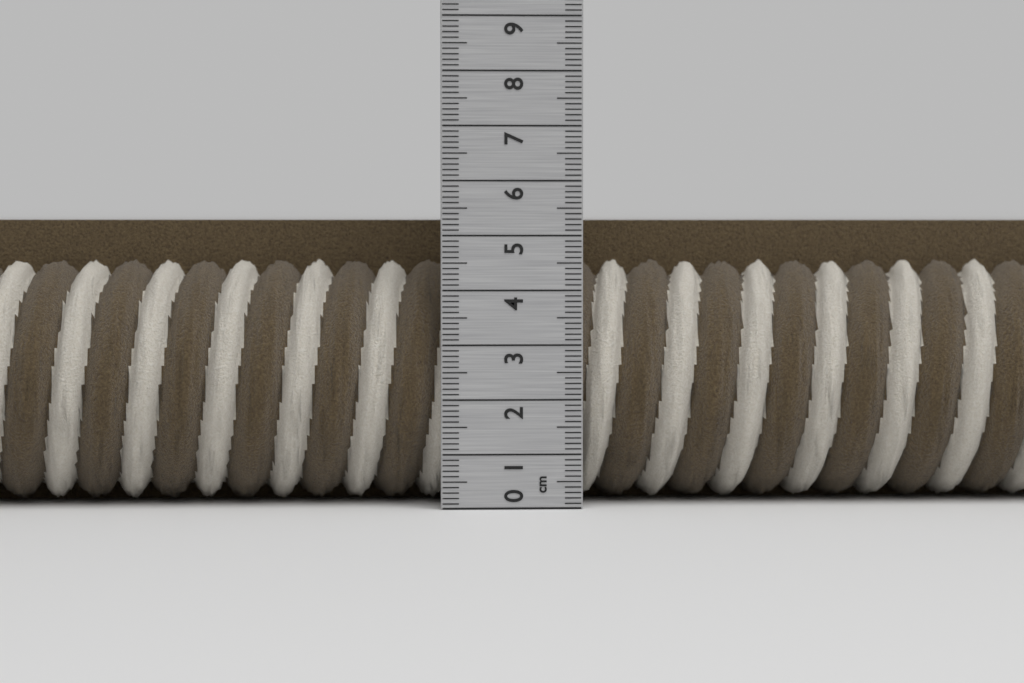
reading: 5.3 cm
